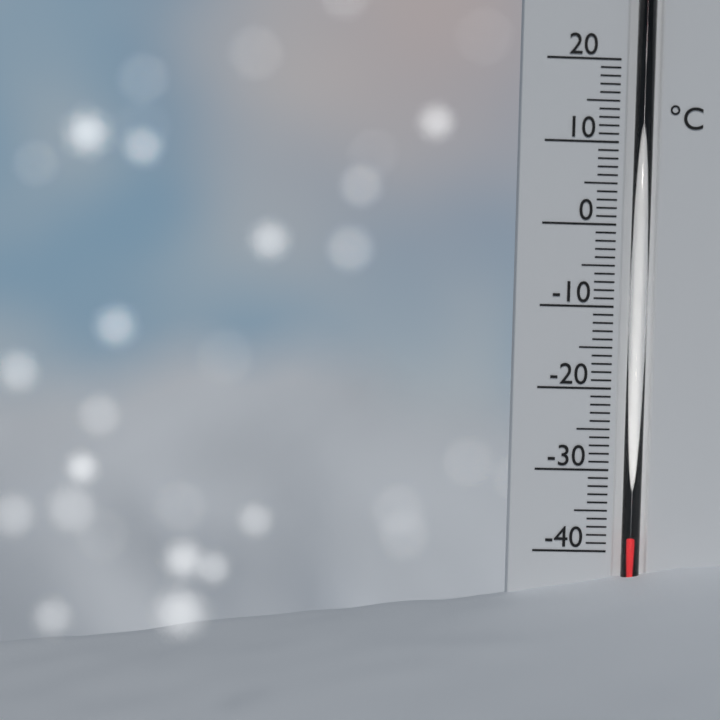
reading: -38 °C
